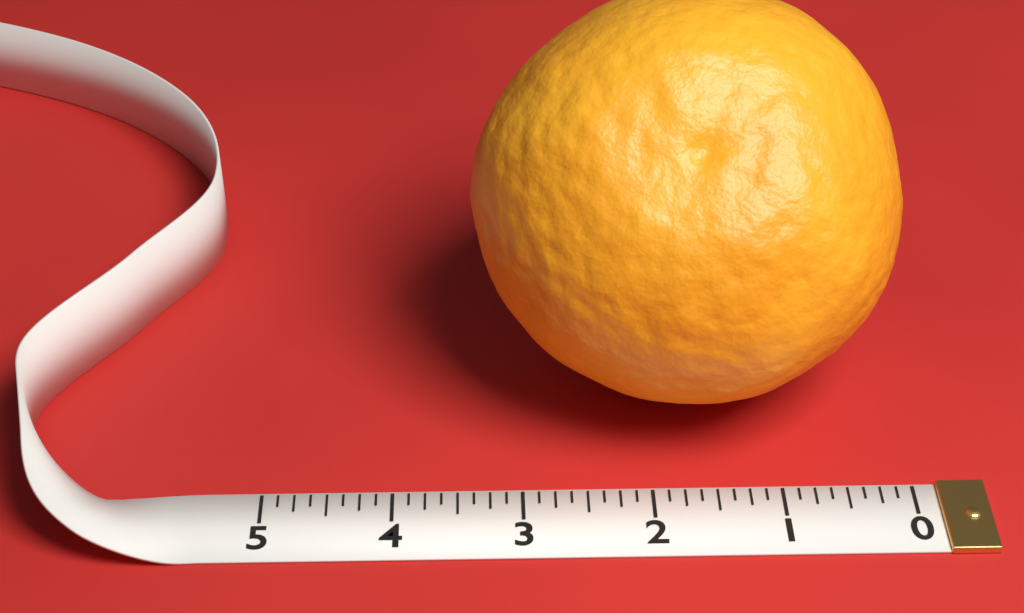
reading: 3.375 (no unit)
